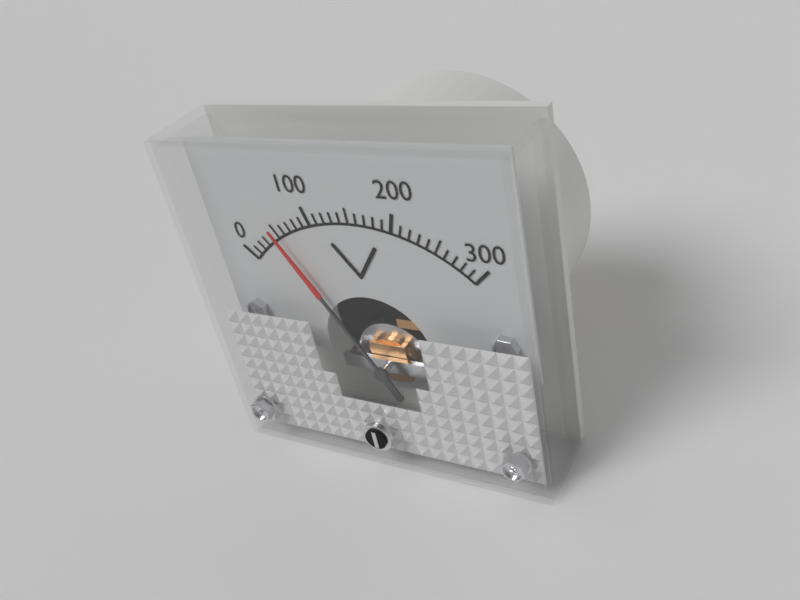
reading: 50 V
